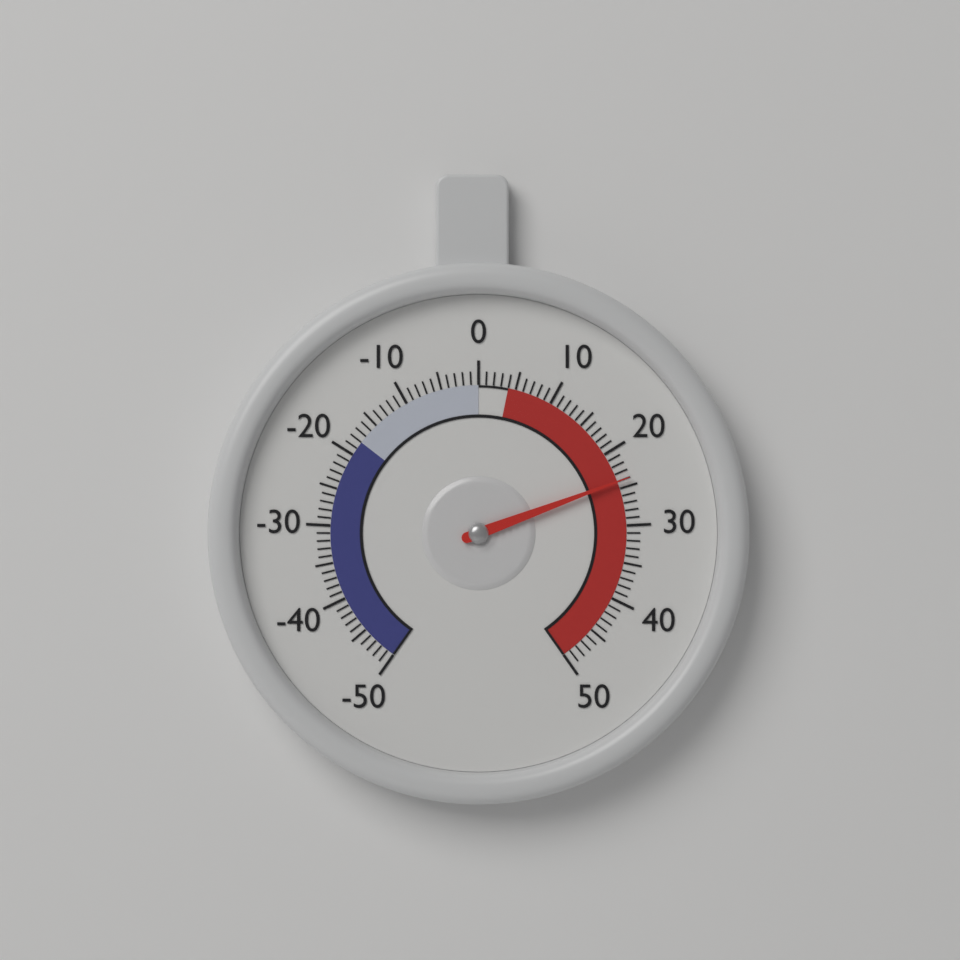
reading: 24 (no unit)
